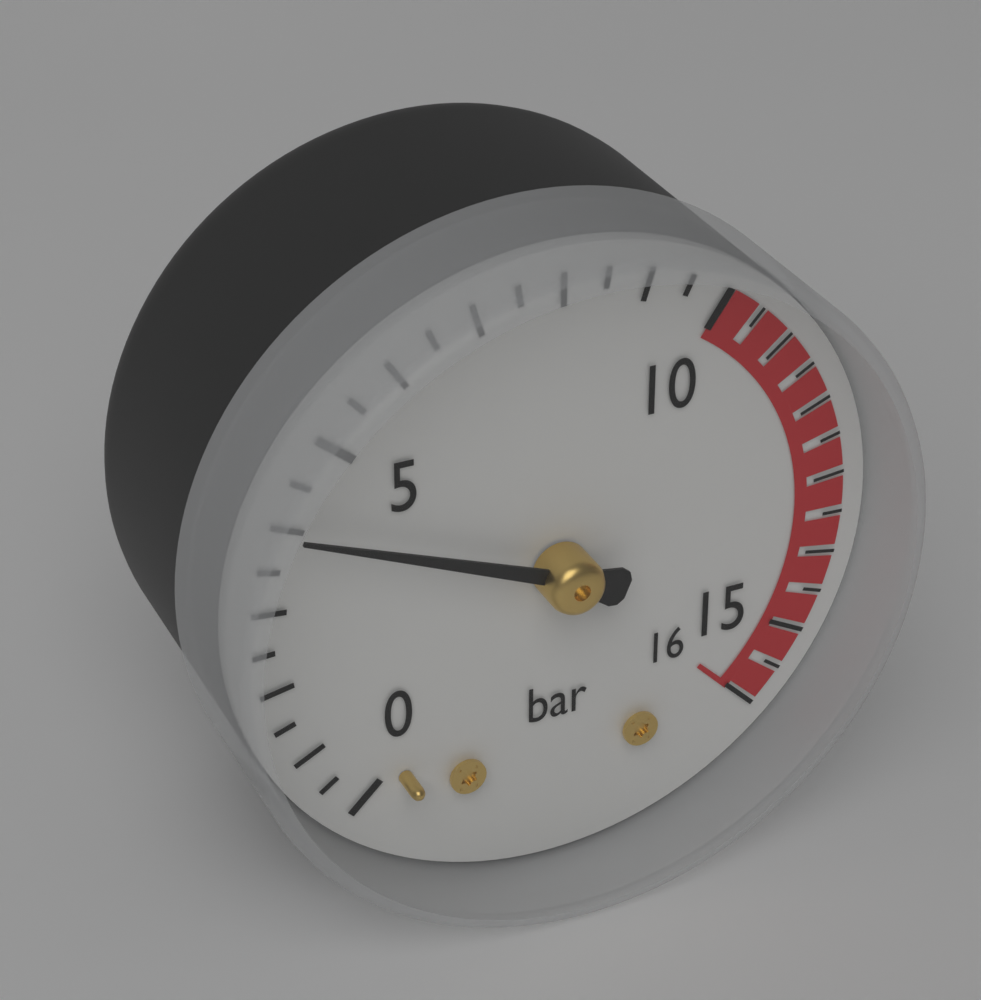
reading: 4.0 bar
